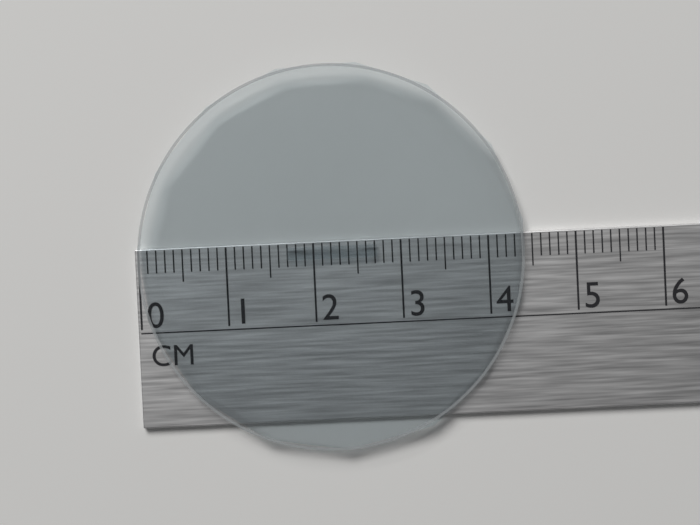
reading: 4.4 cm
